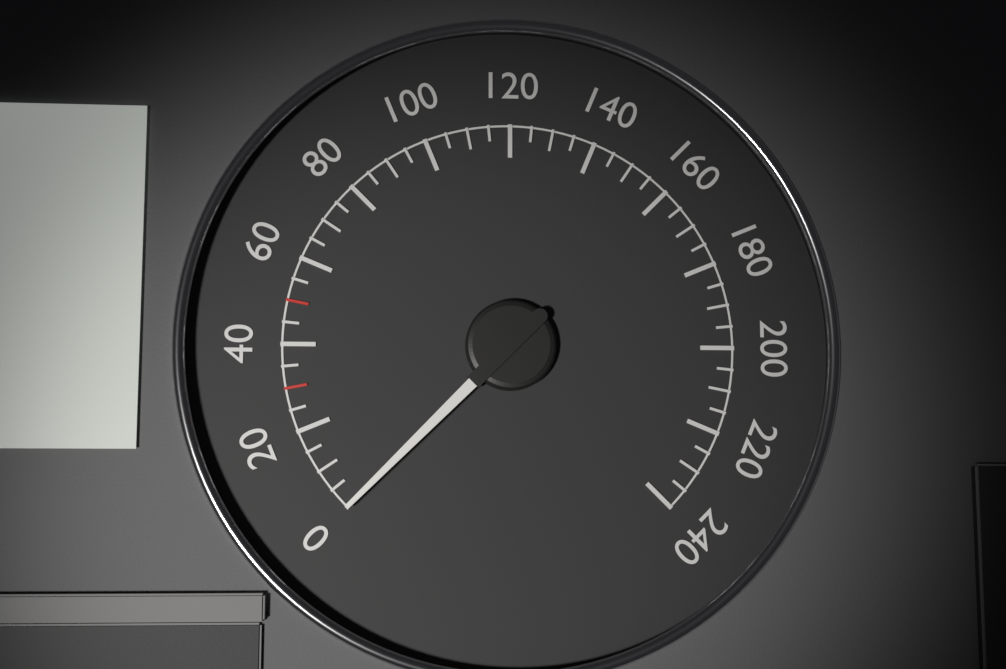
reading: 0 (no unit)
